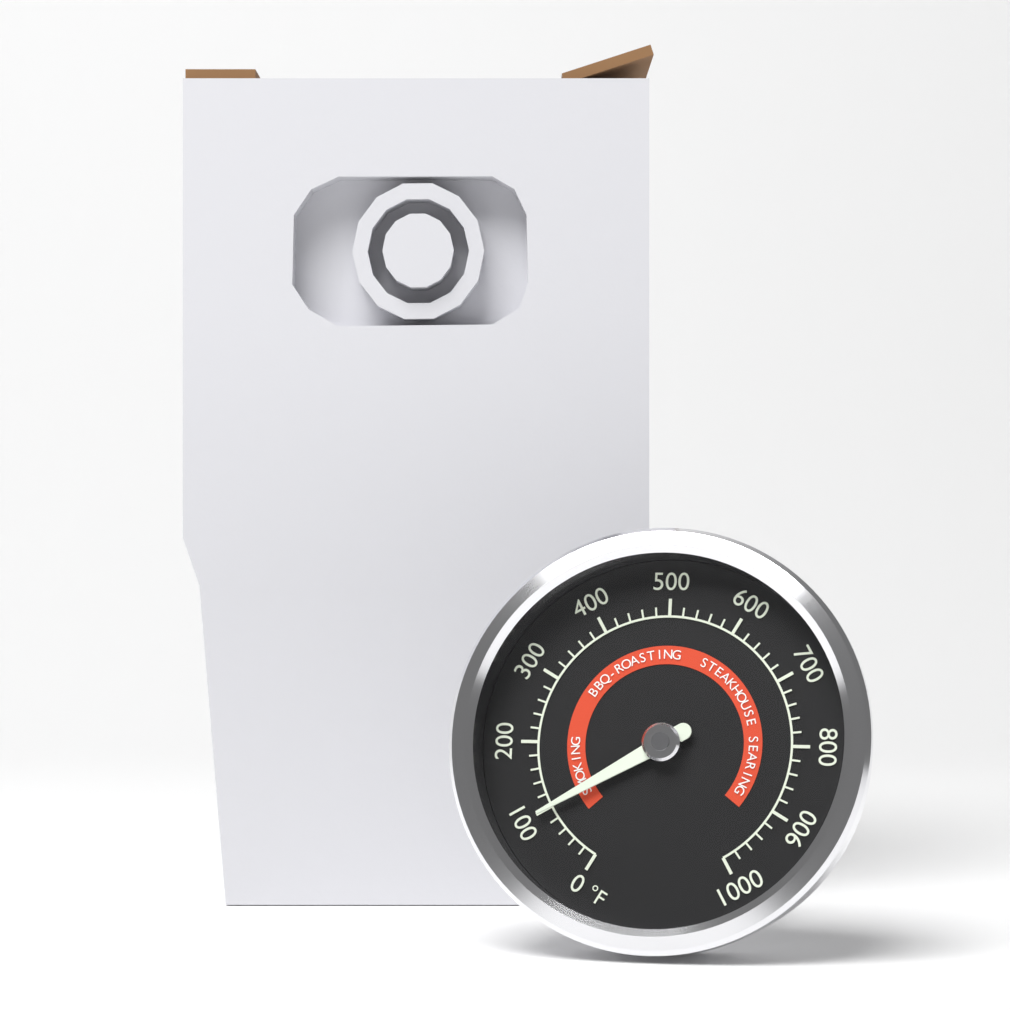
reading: 100 °F
